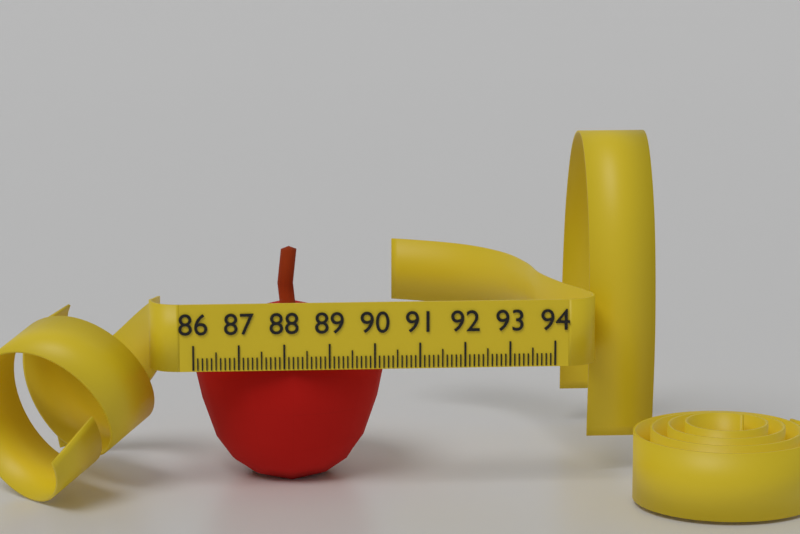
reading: 90.4 (no unit)
